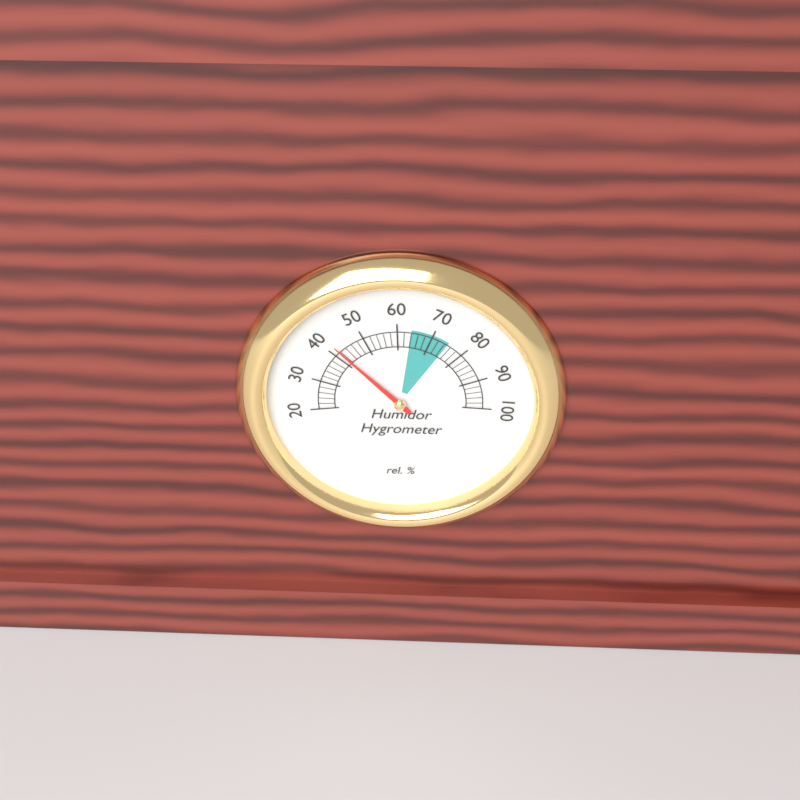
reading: 42 %
